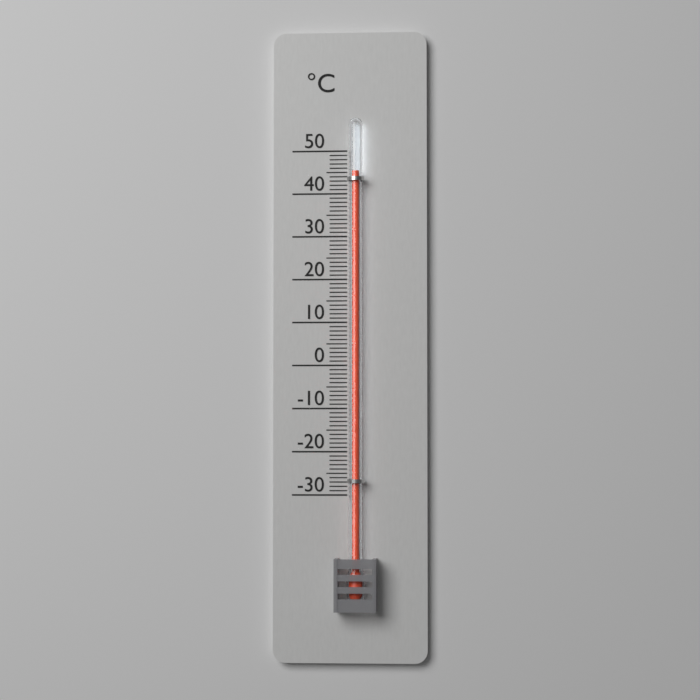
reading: 45 °C
